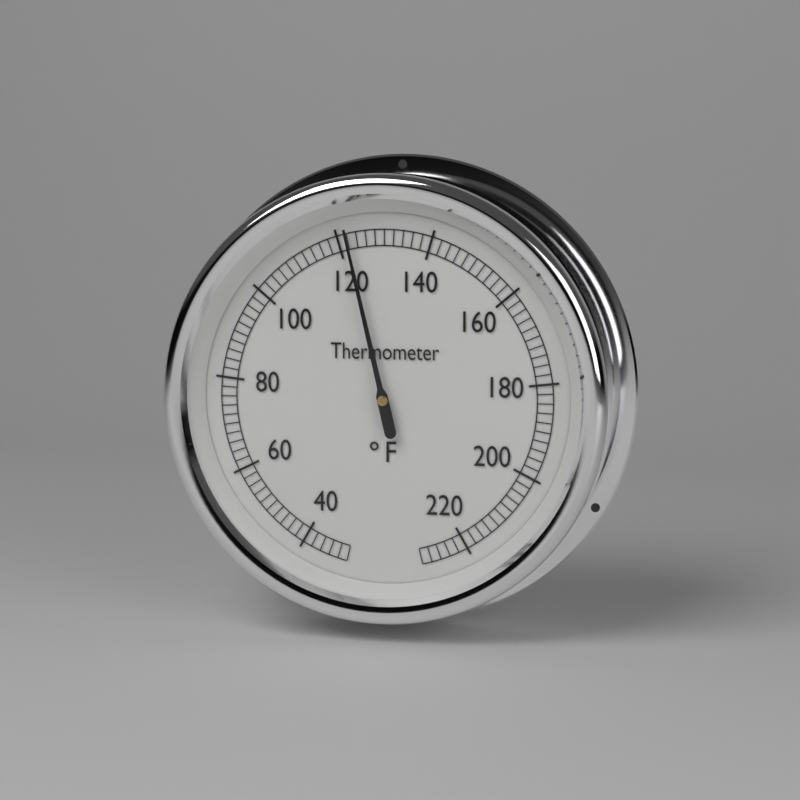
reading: 122 °F
